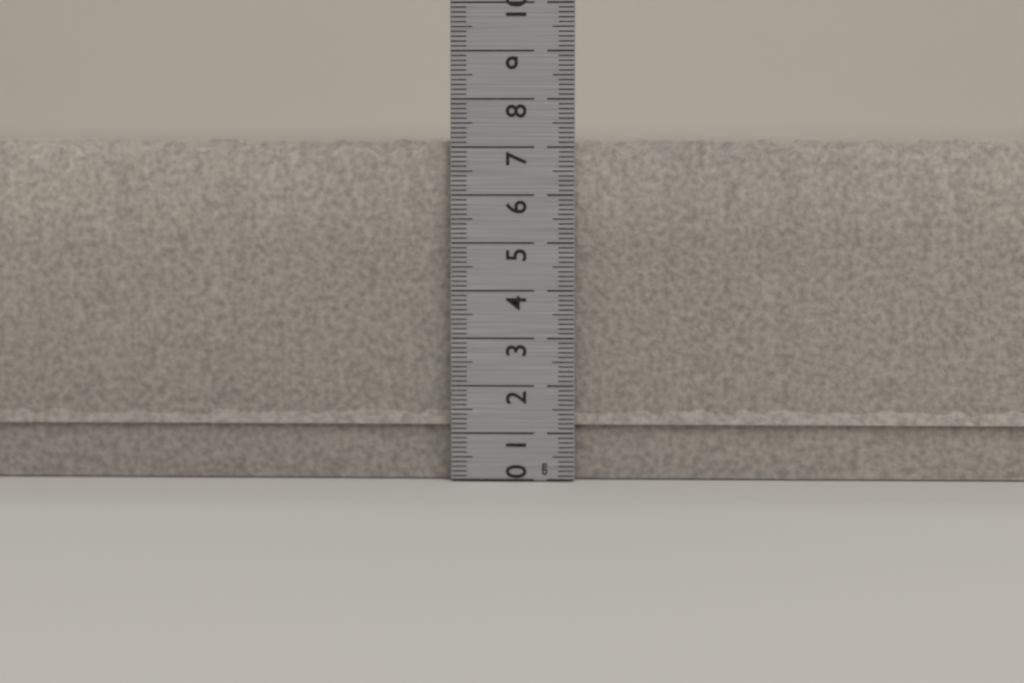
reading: 7.3 cm
